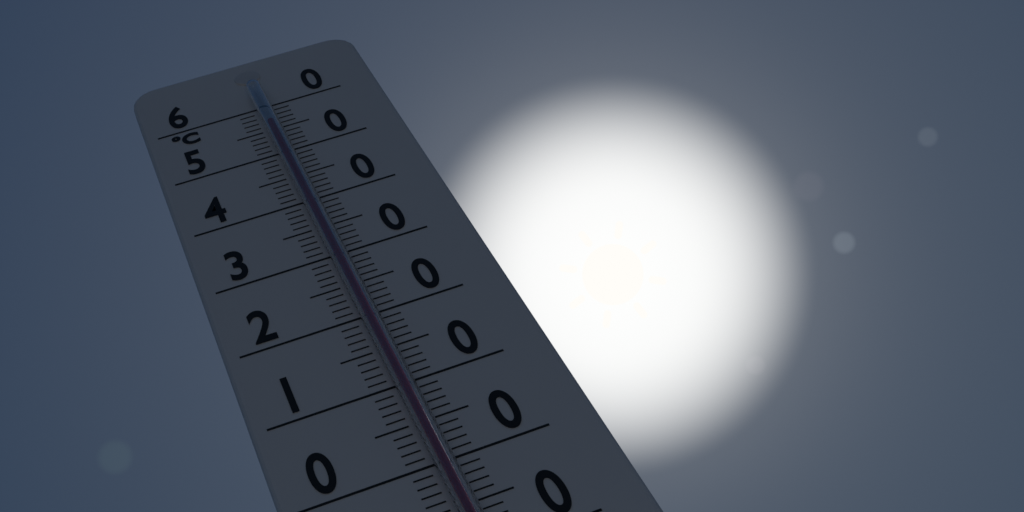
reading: 55 °C
